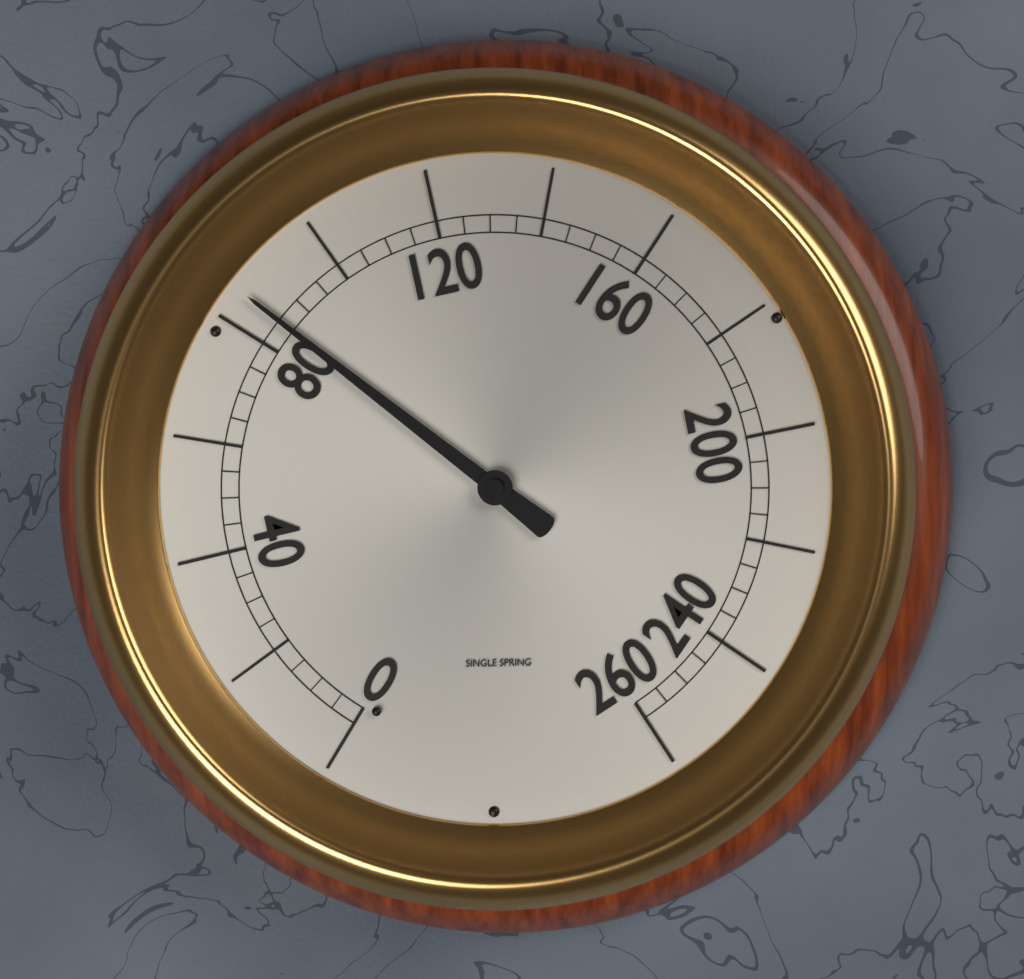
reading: 85 (no unit)
